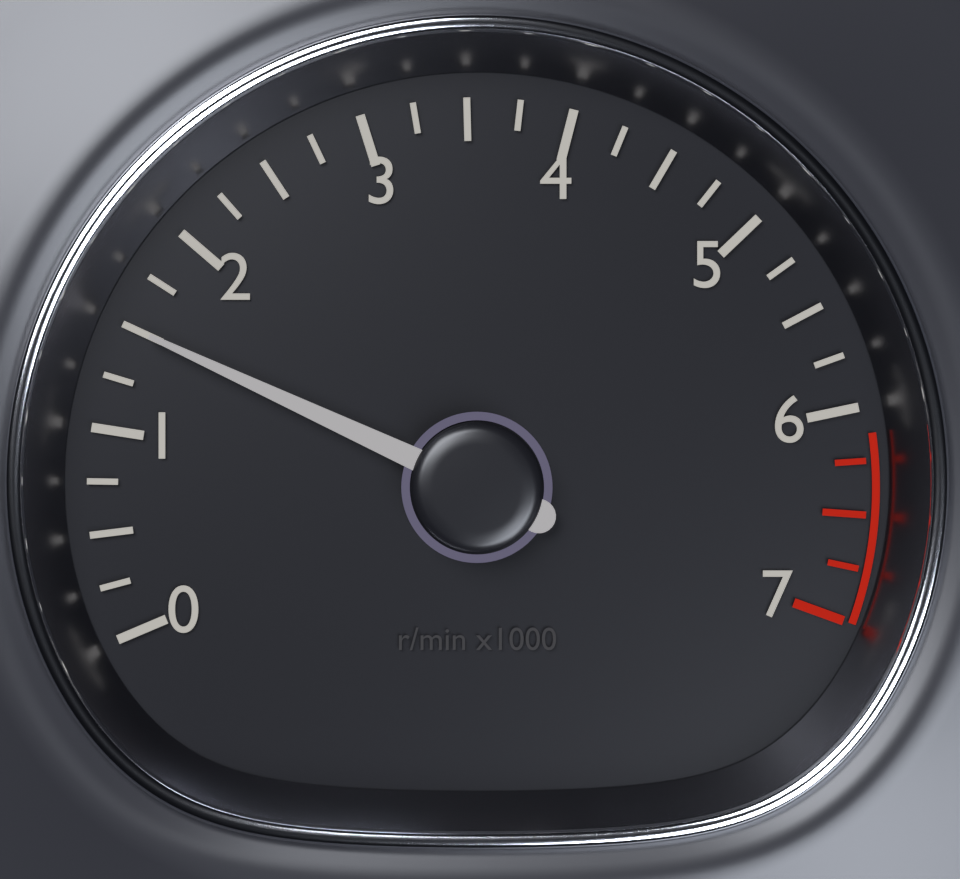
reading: 1500 r/min
